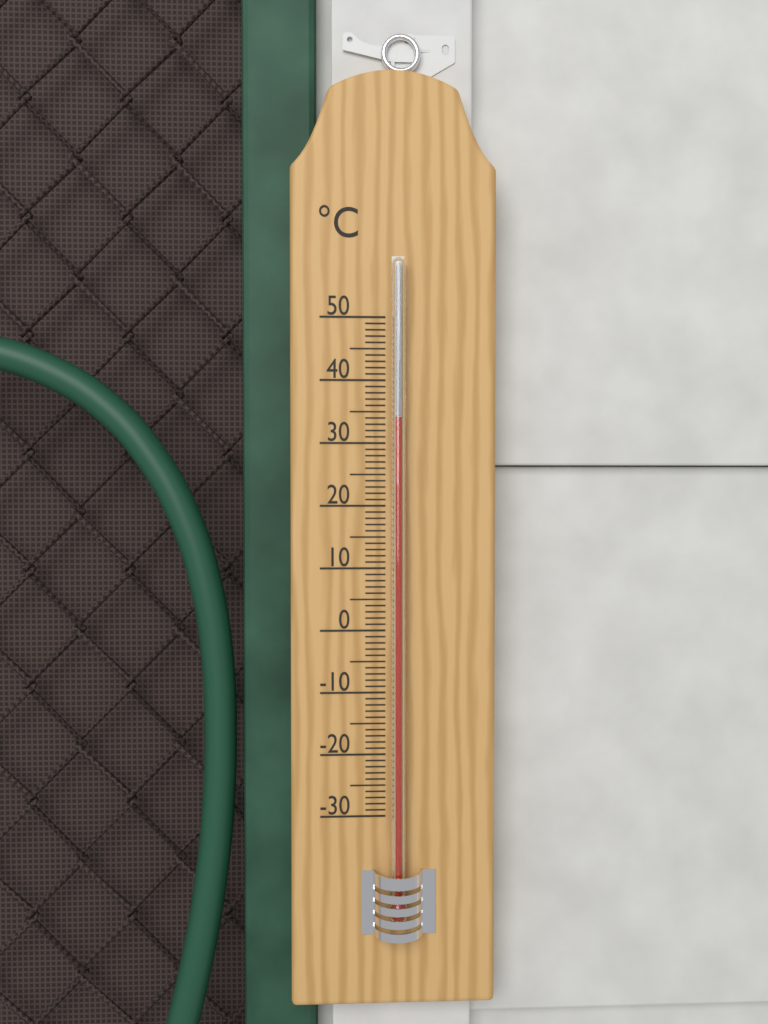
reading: 34 °C
